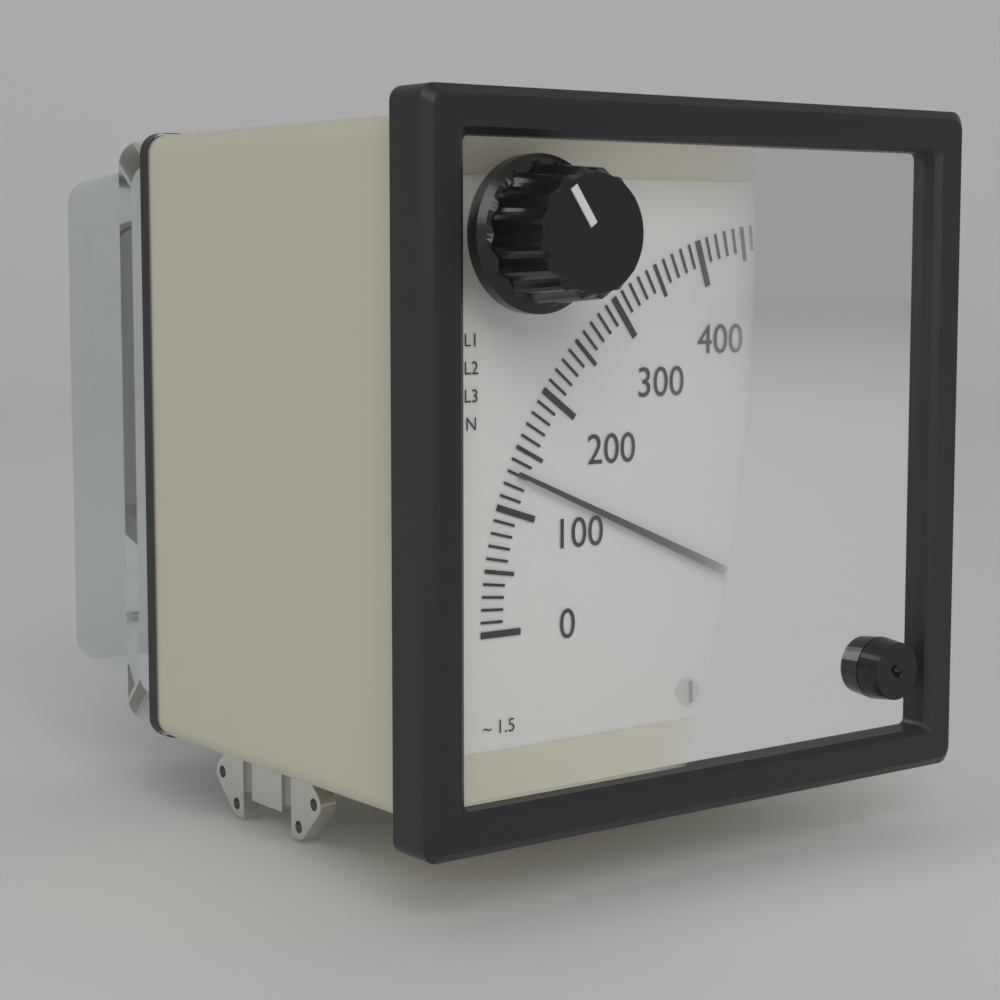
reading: 130 V
